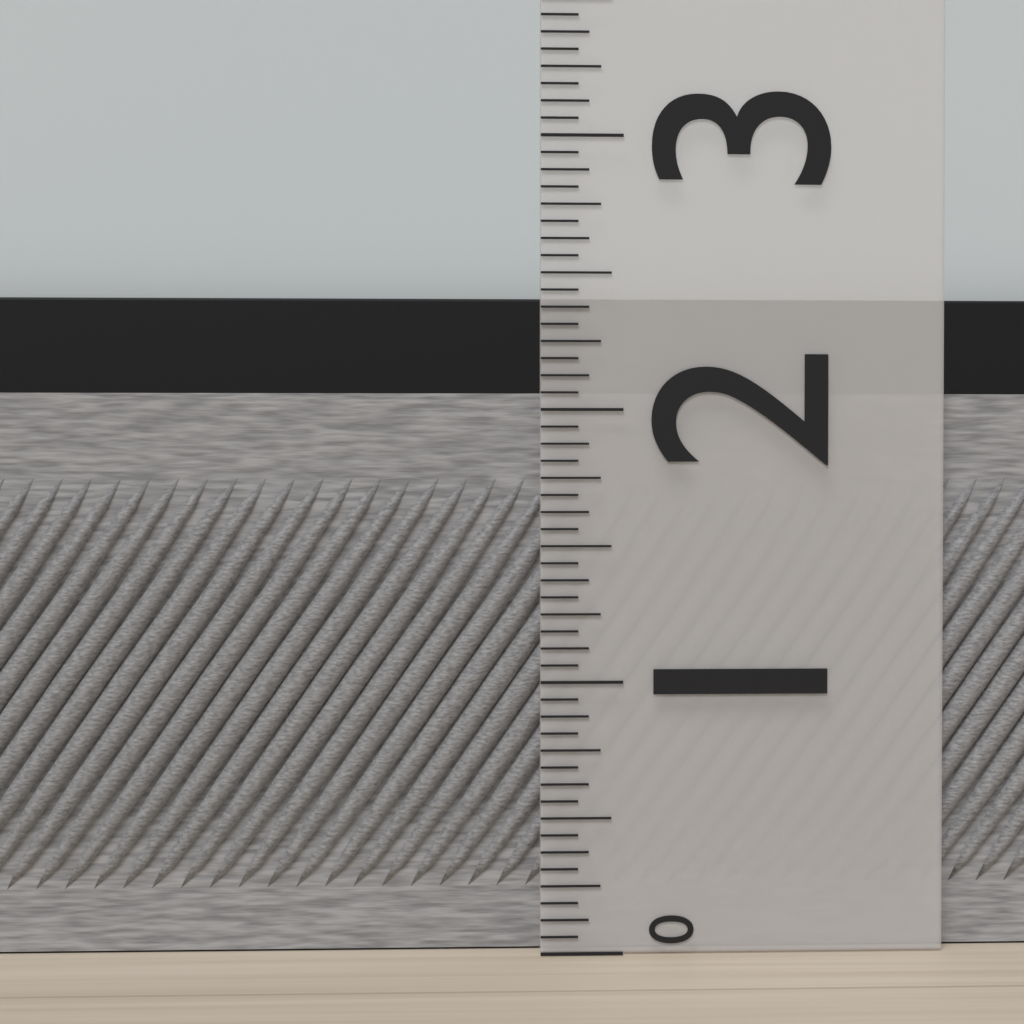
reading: 2.0625 (no unit)
